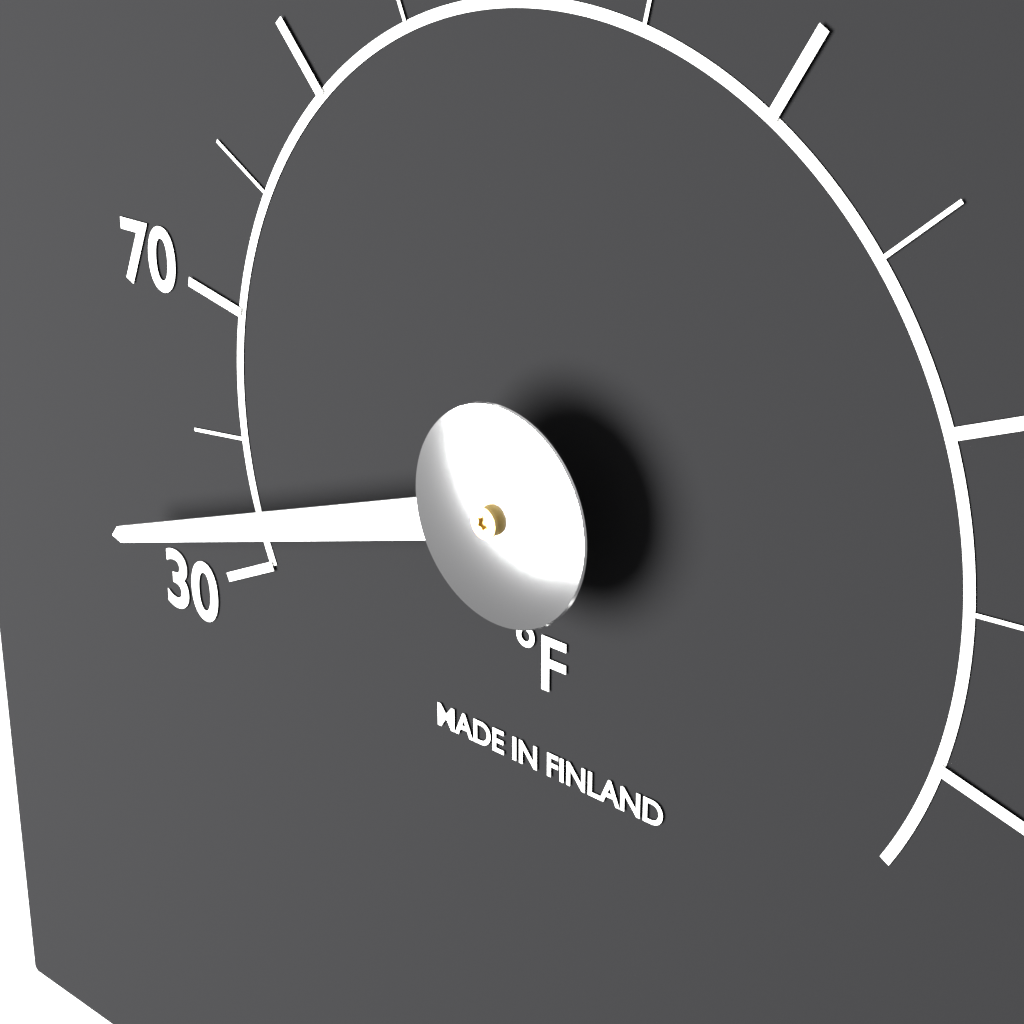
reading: 38 °F
